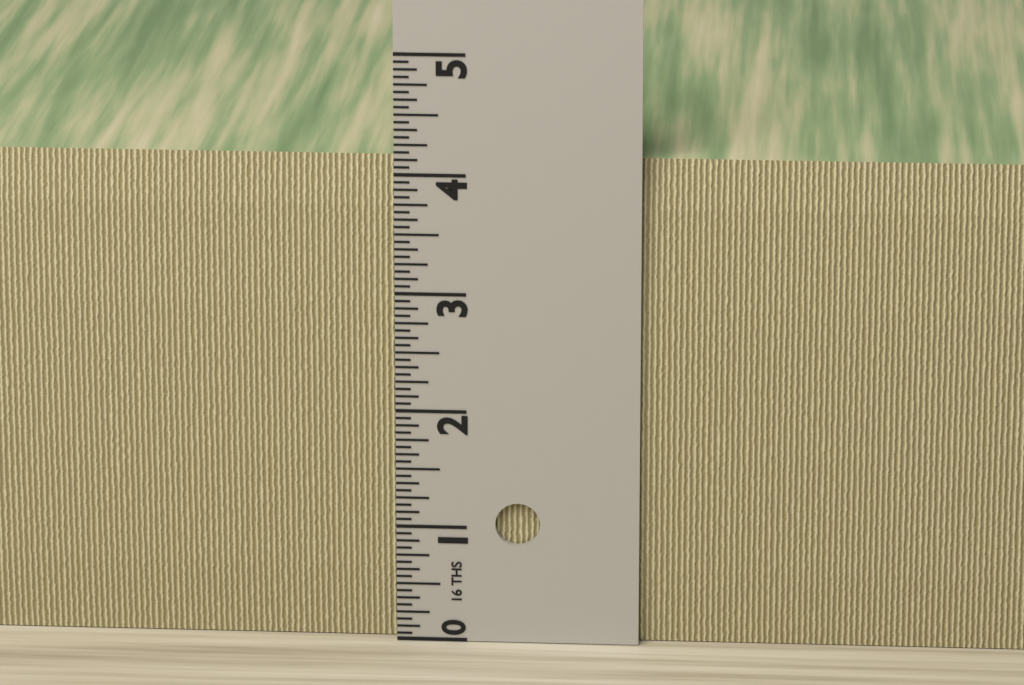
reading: 4.1250 in
